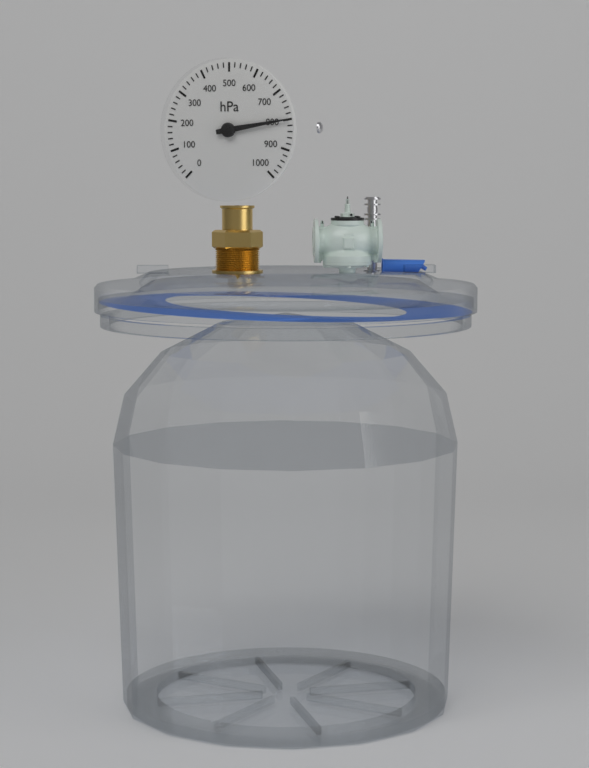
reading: 800 hPa
